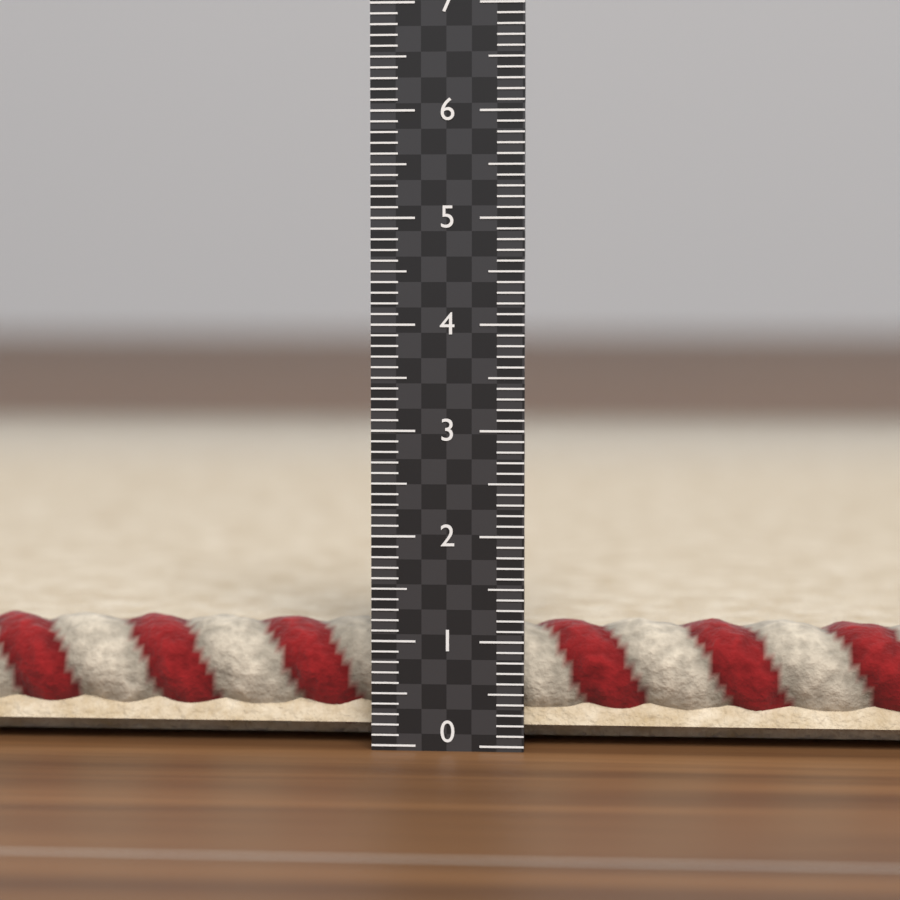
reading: 1.0 (no unit)
